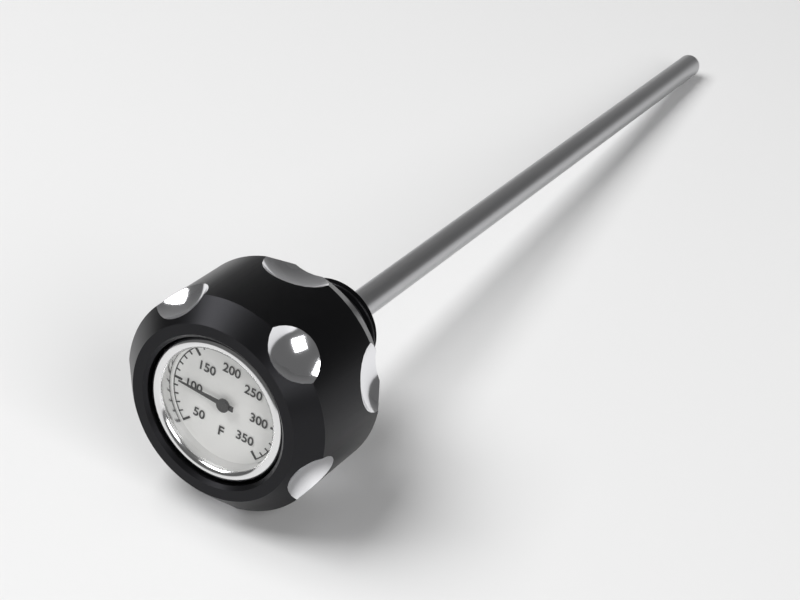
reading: 100 °F
